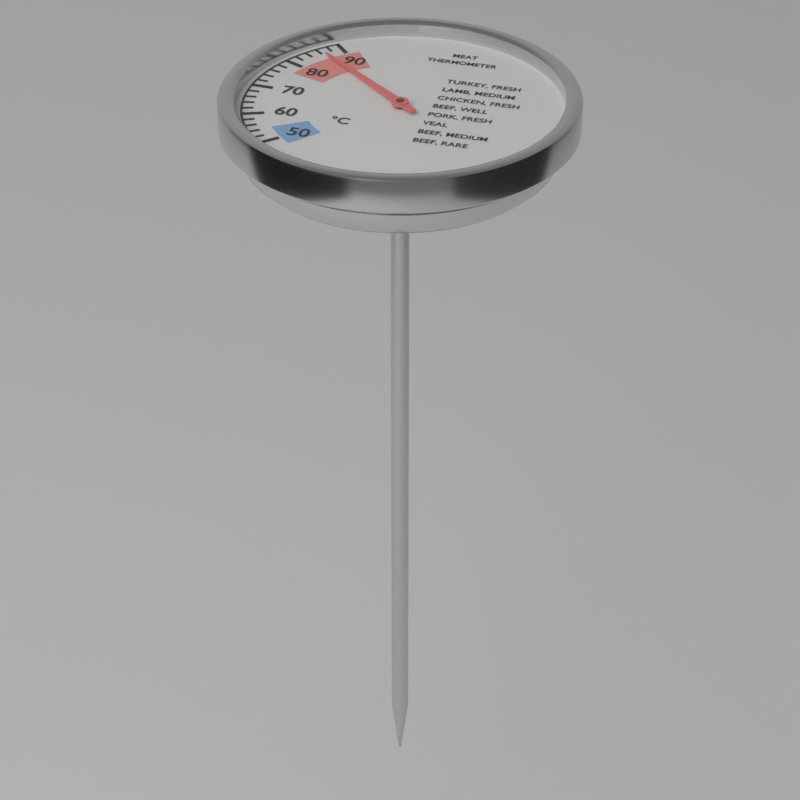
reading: 86 °C
